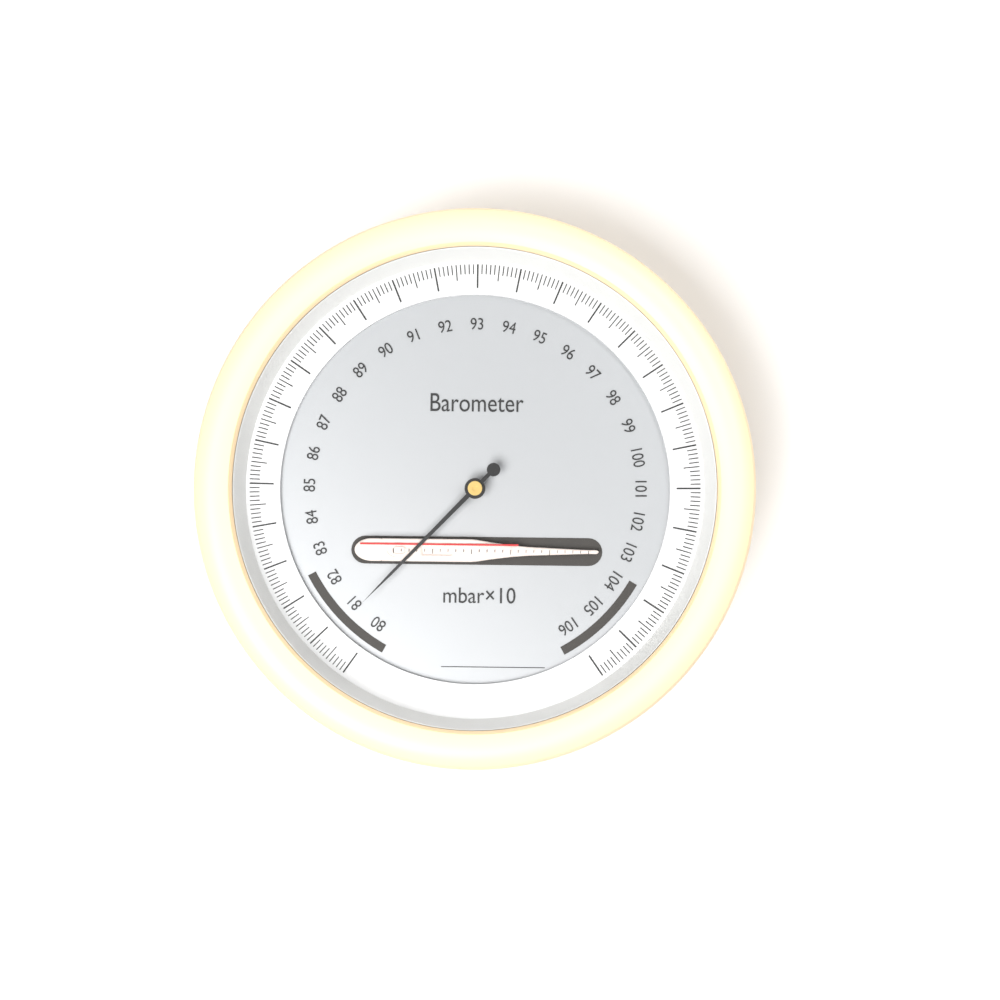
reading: 80.8 mbar×10
